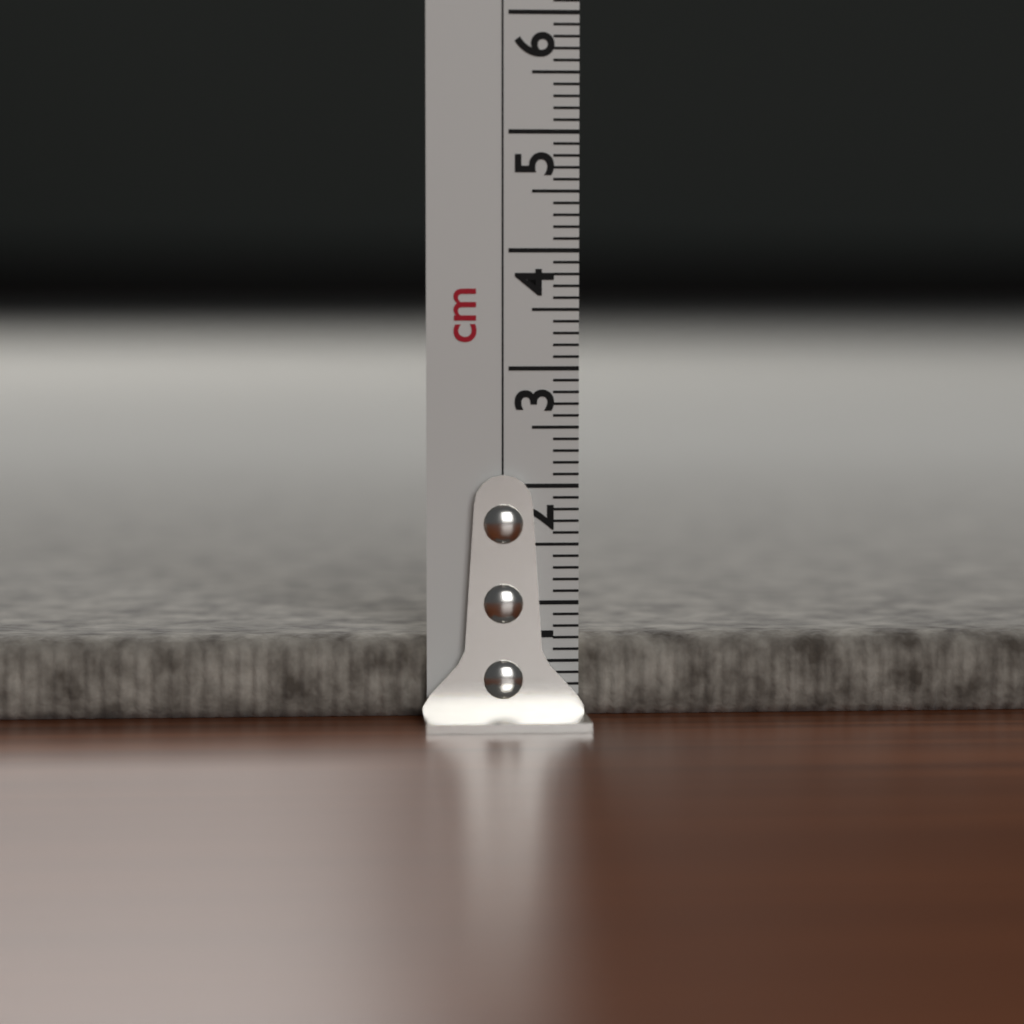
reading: 0.7 cm
